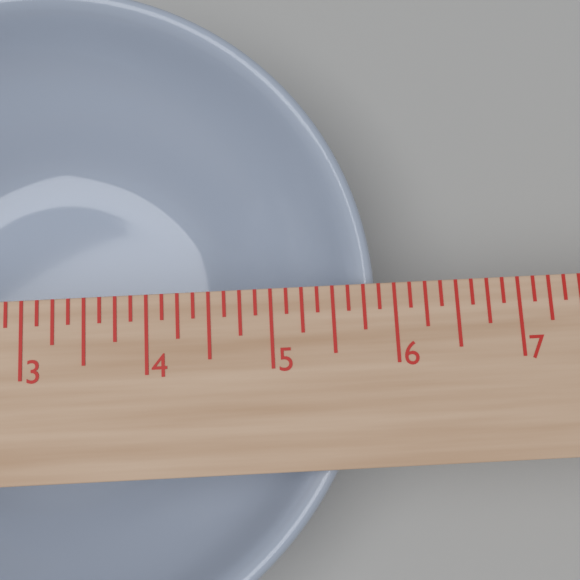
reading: 5.875 in
